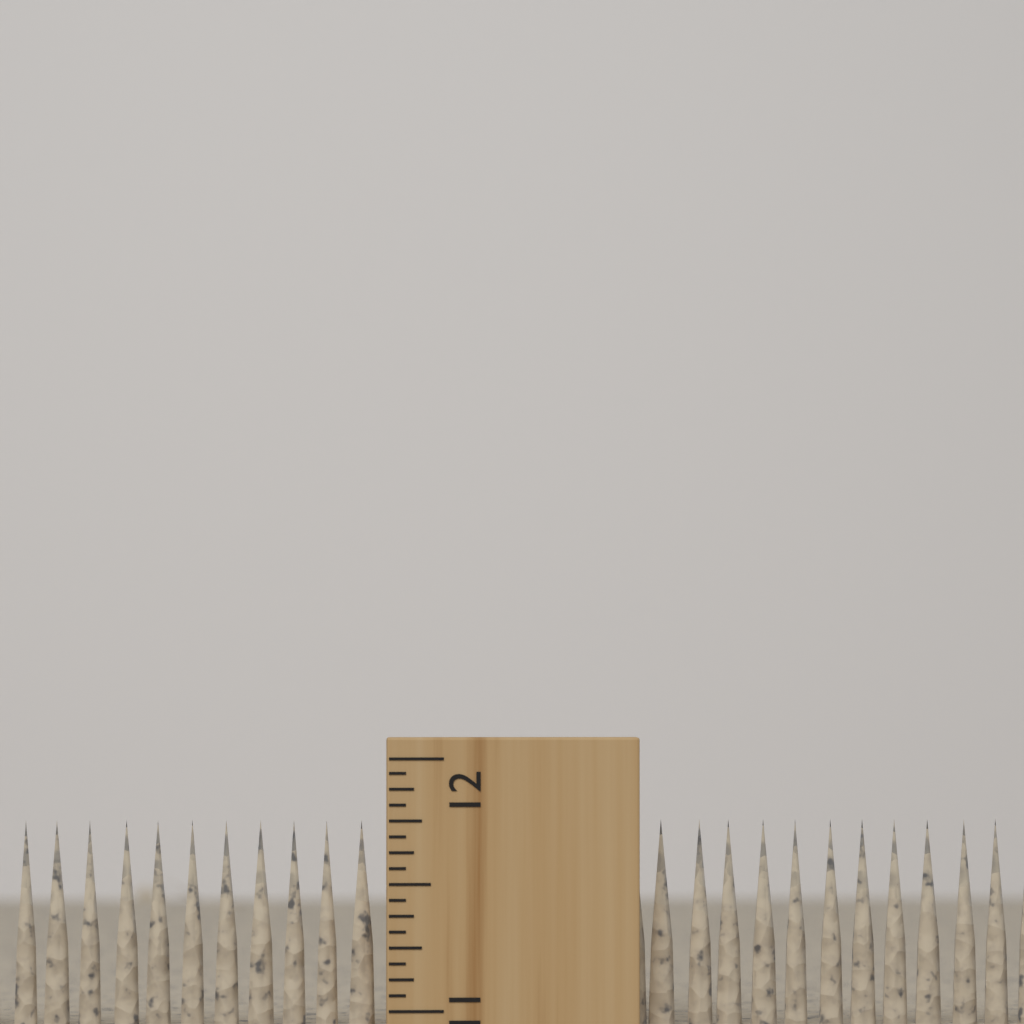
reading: 11.7500 inch
